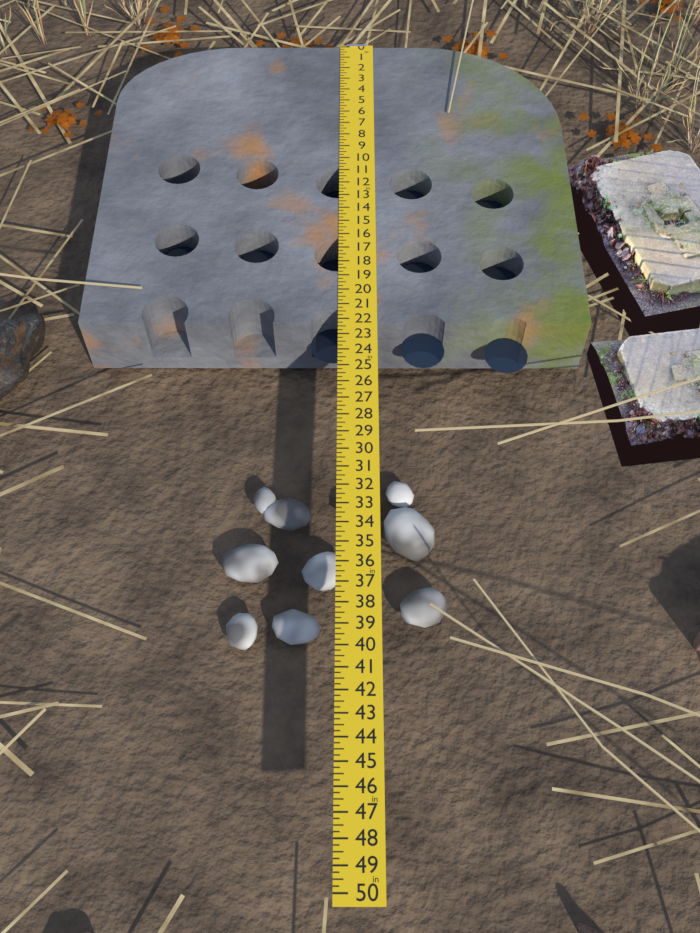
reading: 22.25 in
